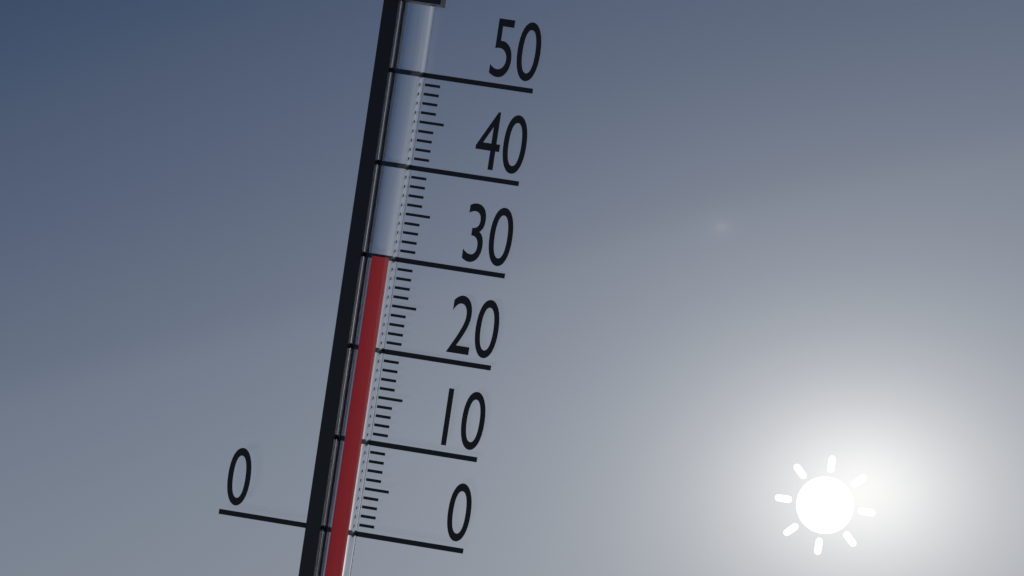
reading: 30 (no unit)
